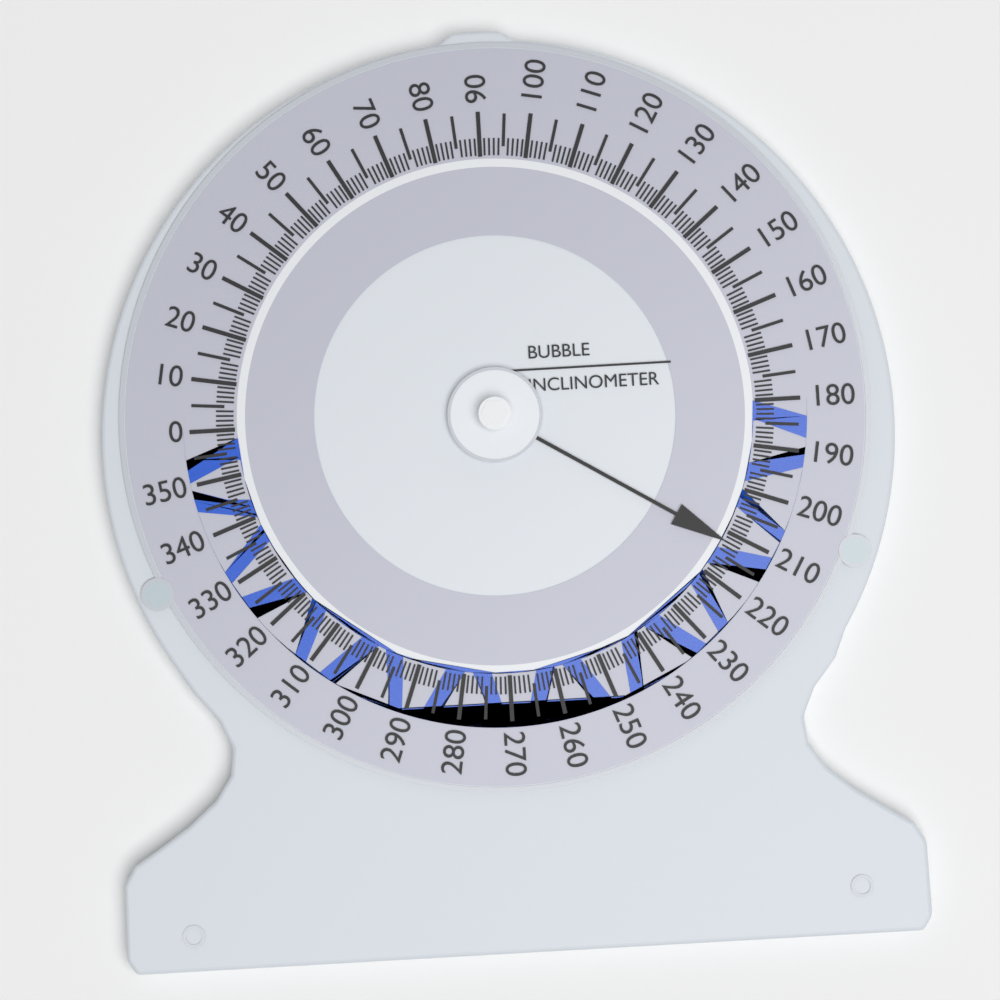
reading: 212 (no unit)
